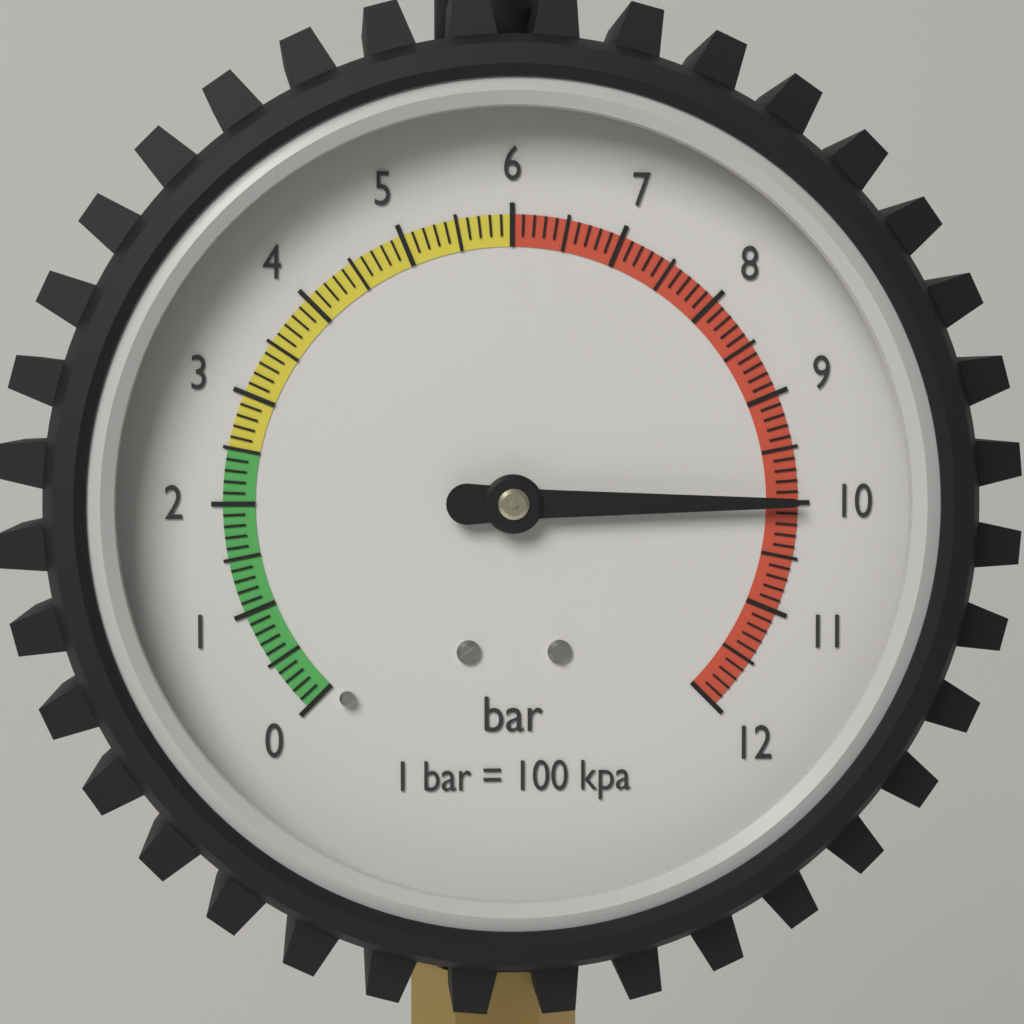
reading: 10.0 bar
